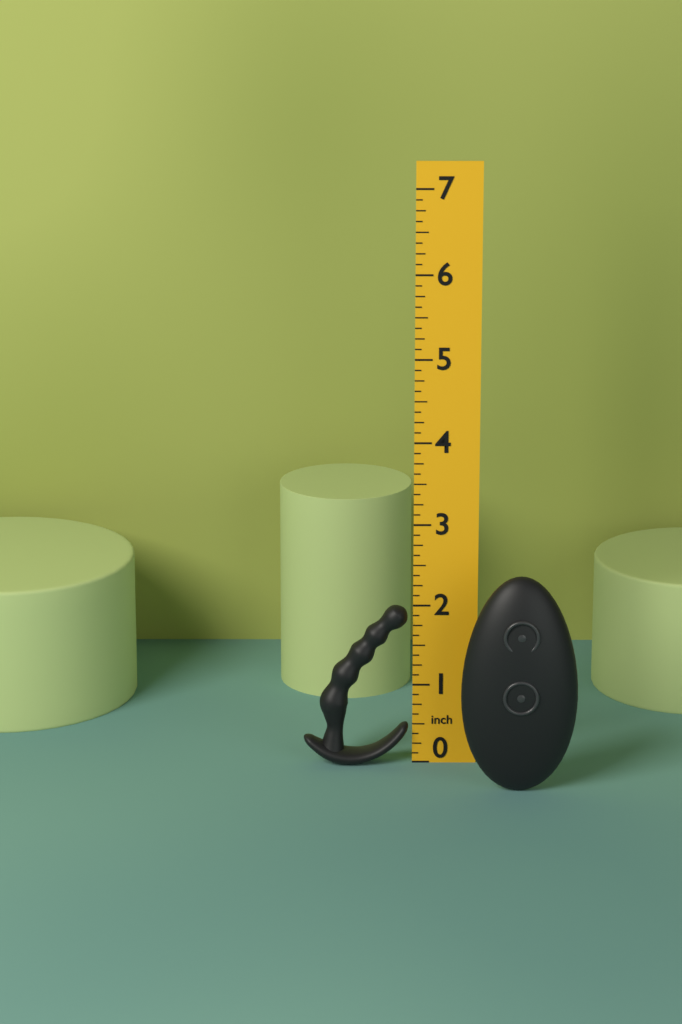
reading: 2.000 in
